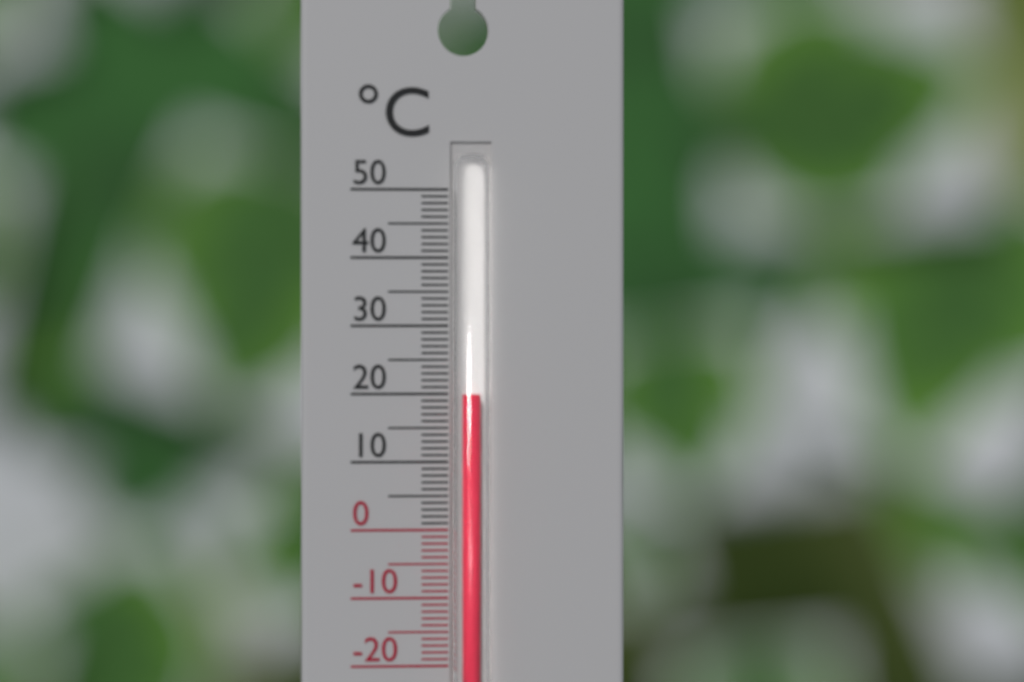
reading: 20 °C
